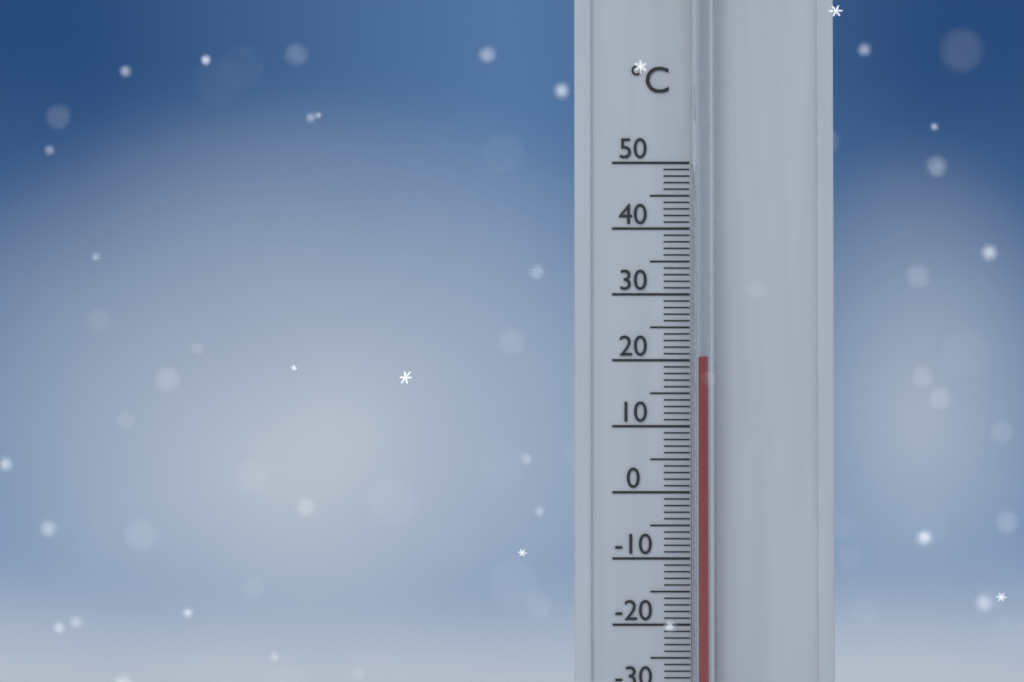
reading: 20 °C
